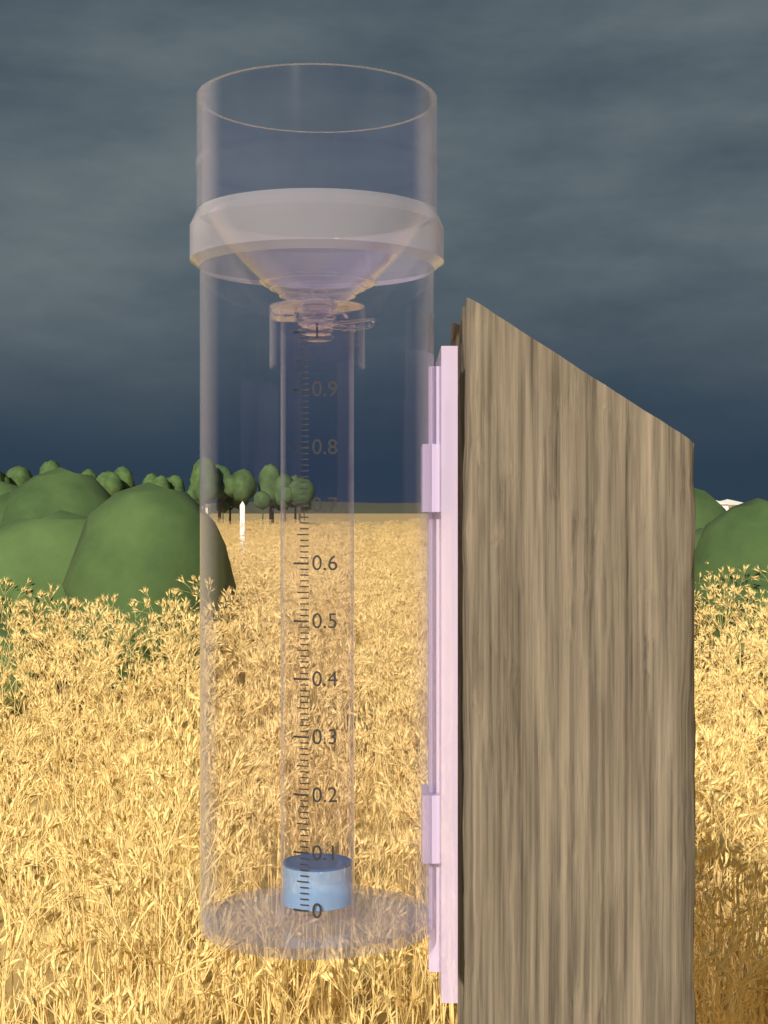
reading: 0.07 (no unit)
